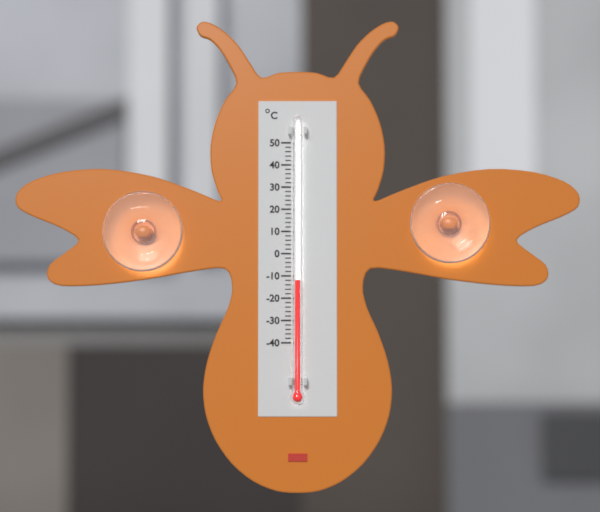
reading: -12 °C
